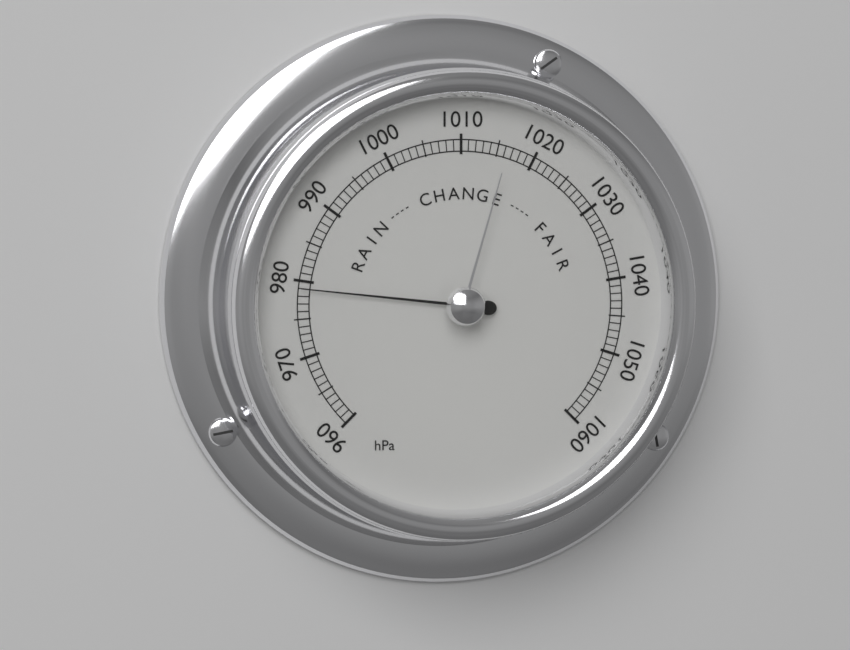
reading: 979 hPa
